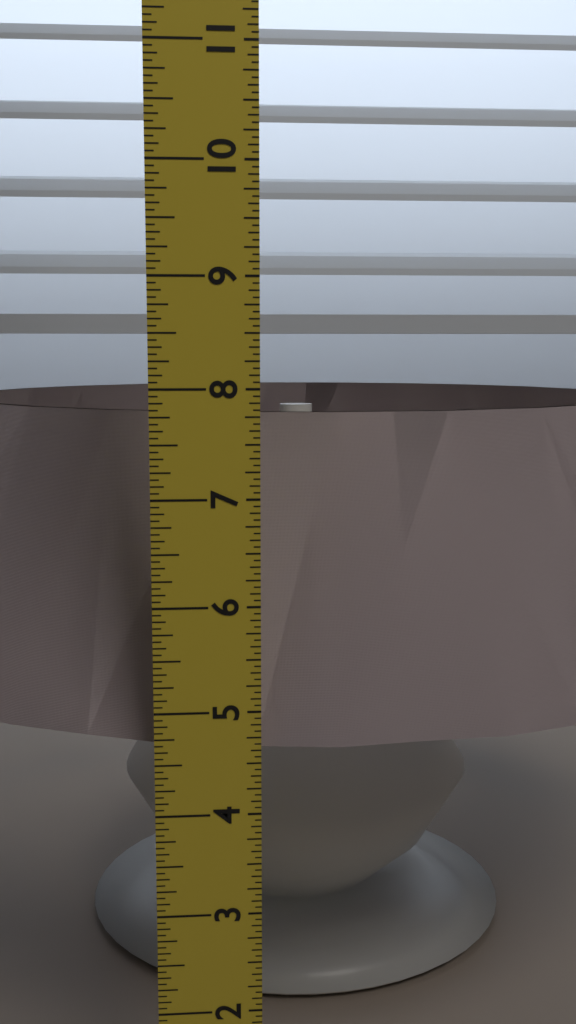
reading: 7.6875 in
